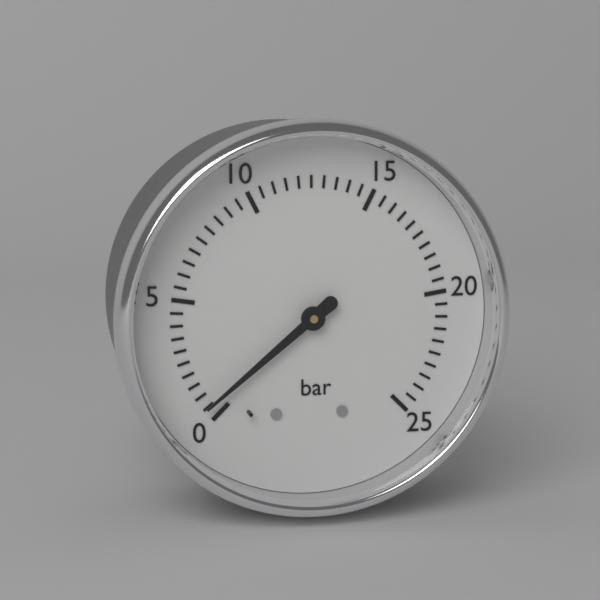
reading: 0.5 bar
